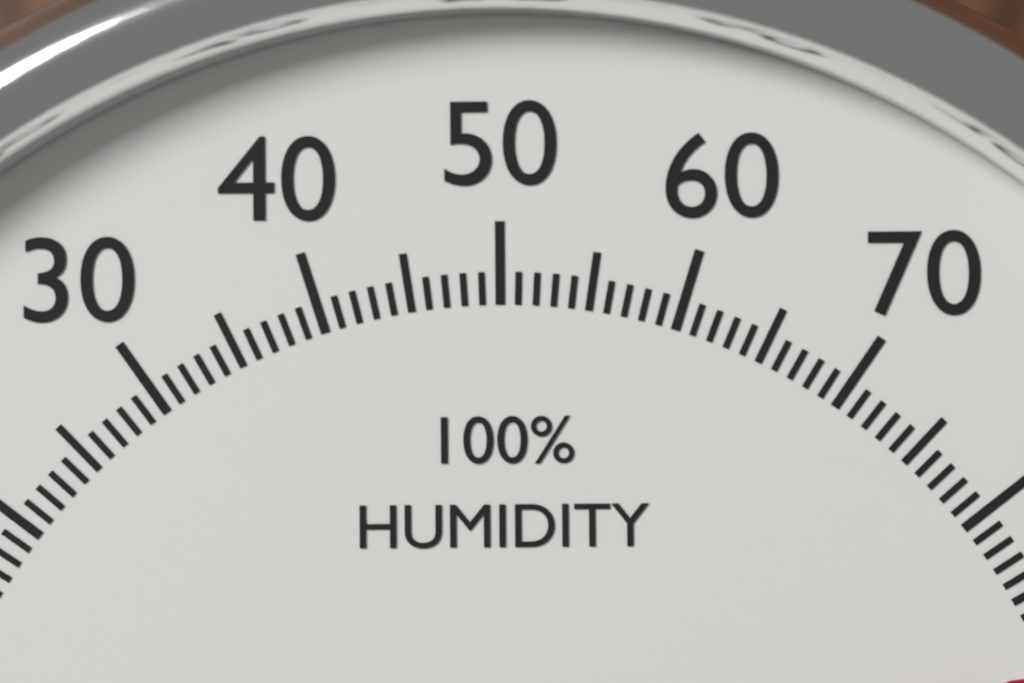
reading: 89 %
